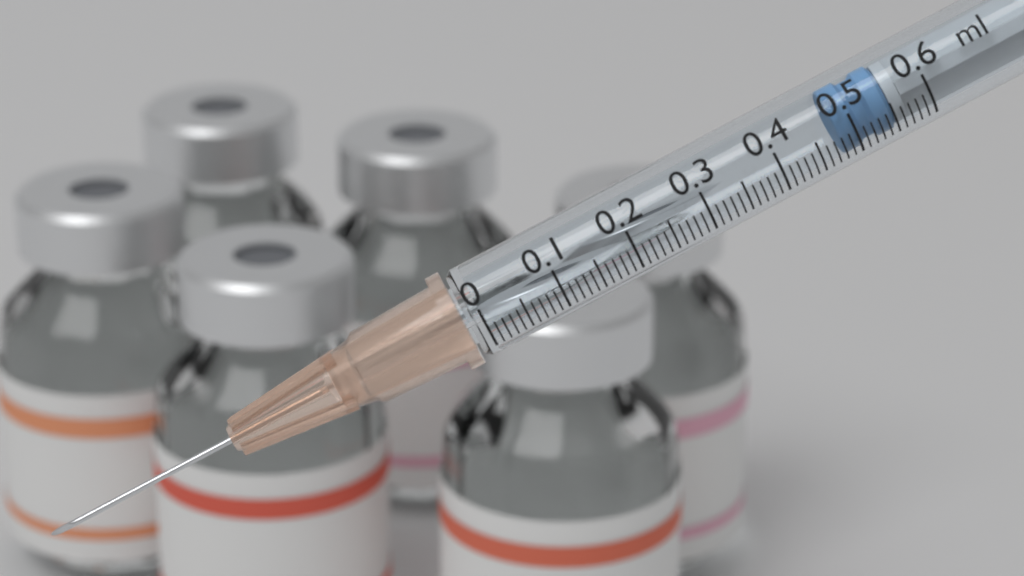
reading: 0.48 ml
